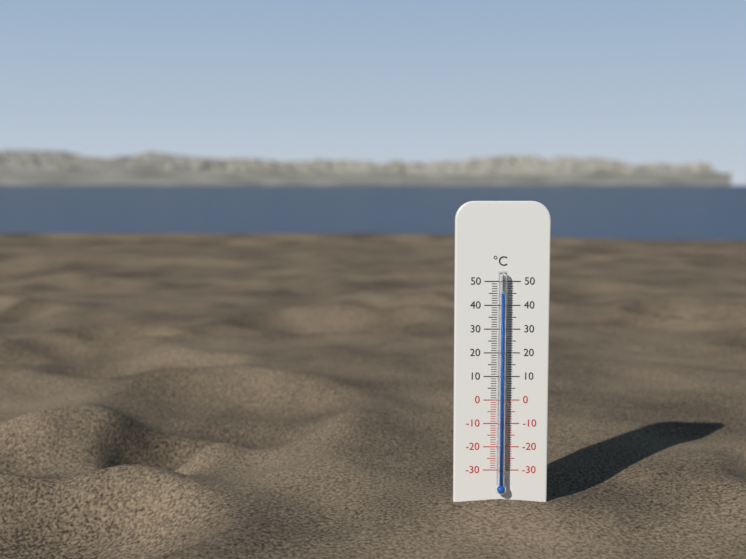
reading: 45 °C
